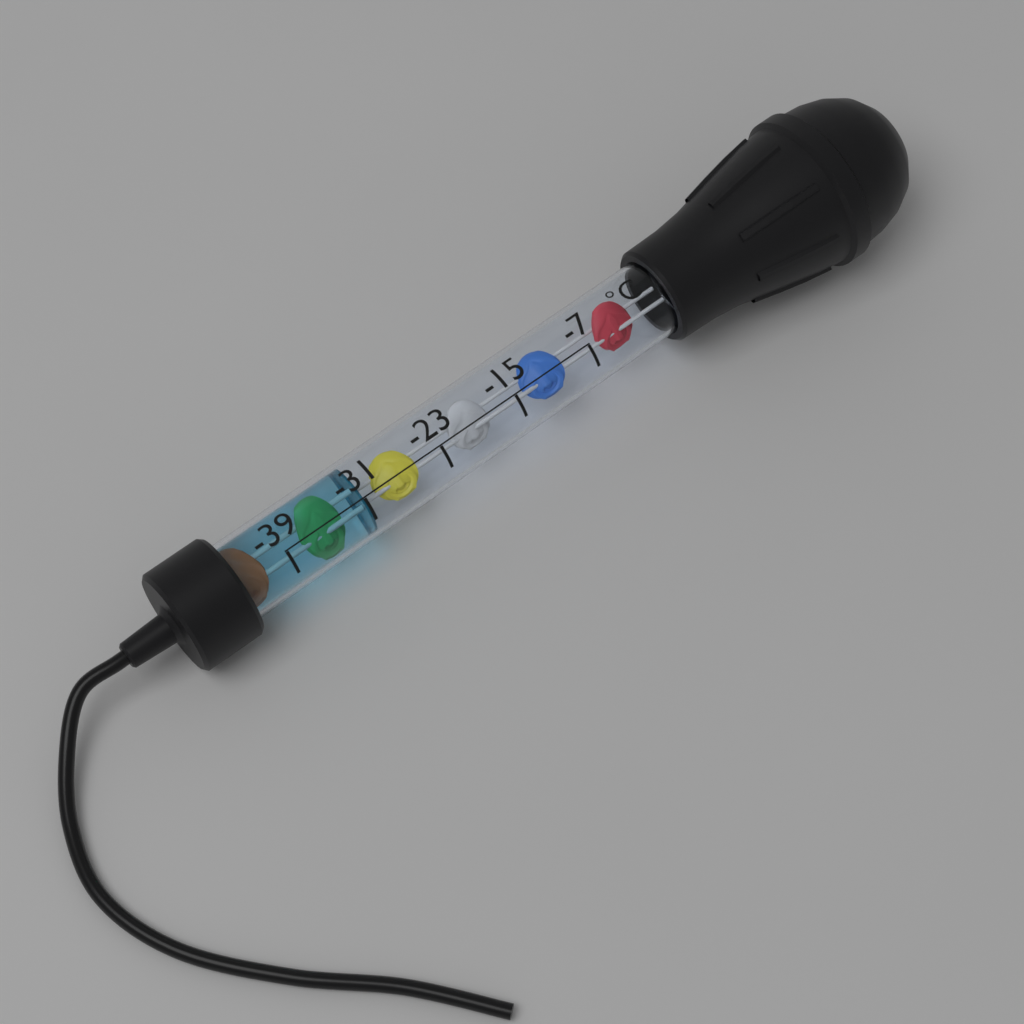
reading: -31 °C
